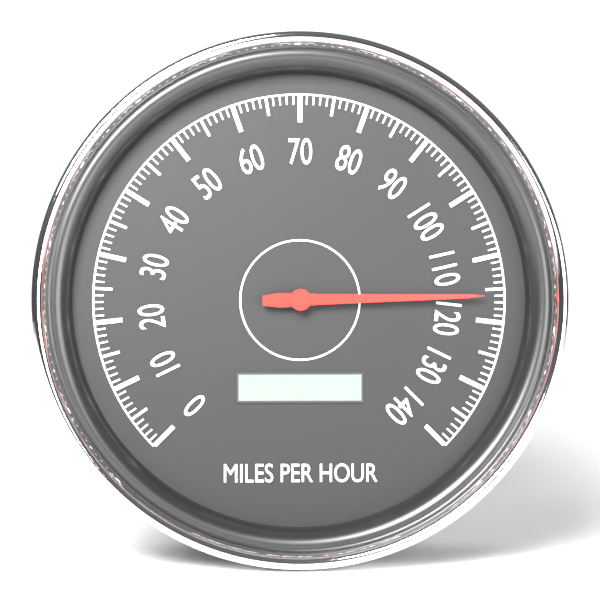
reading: 116 mph
